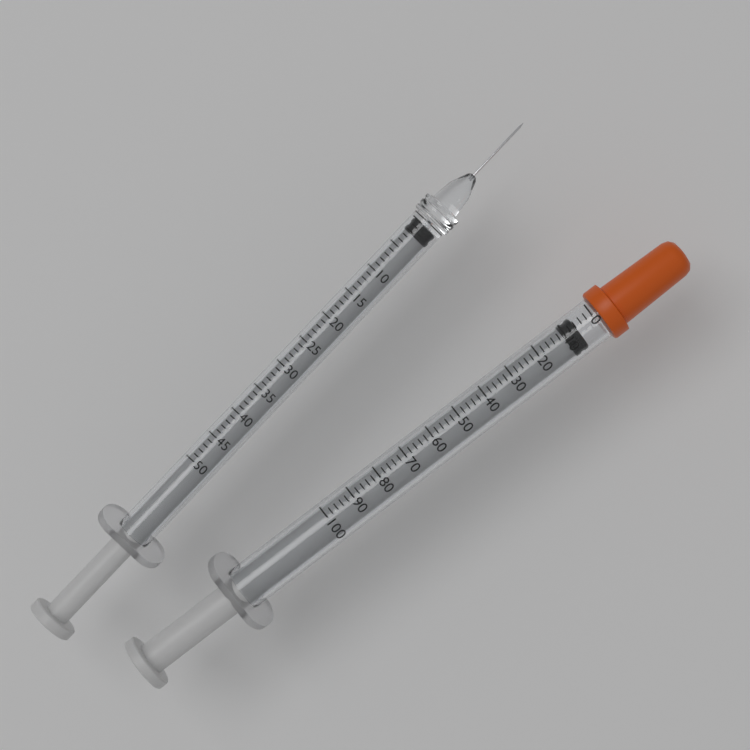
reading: 6 (no unit)
